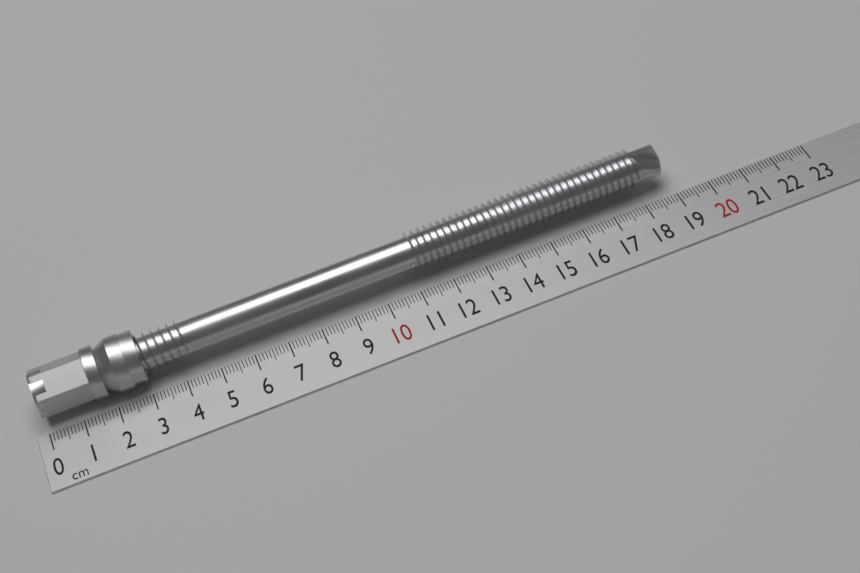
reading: 18.9 cm
